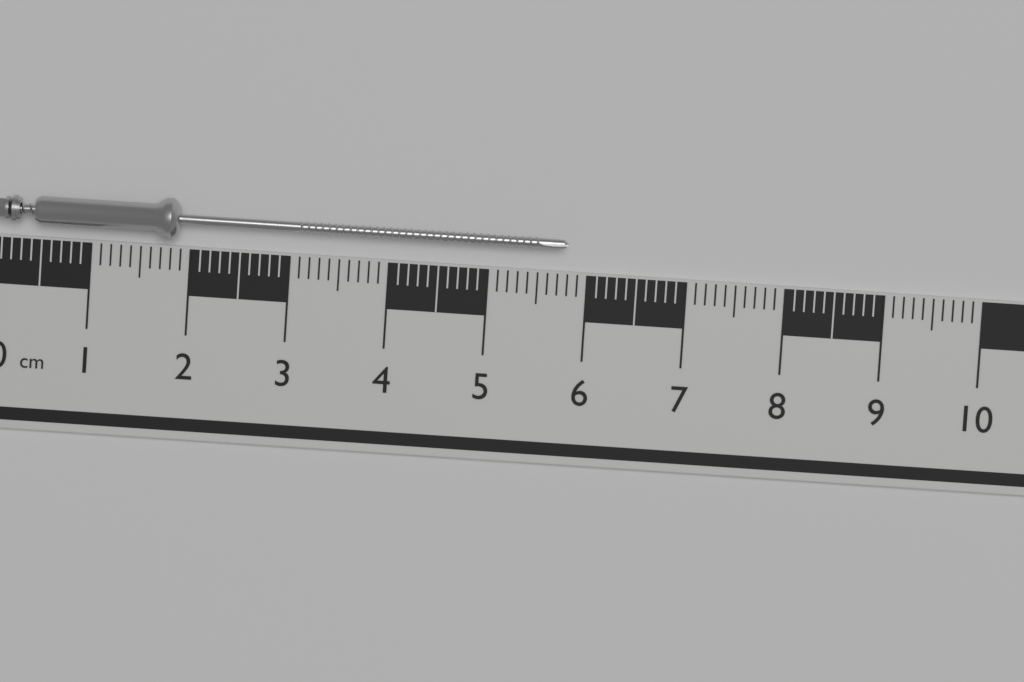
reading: 5.8 cm
